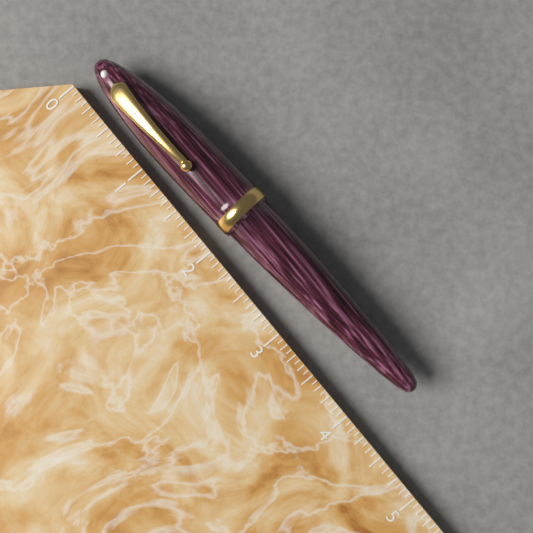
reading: 4.1875 (no unit)
